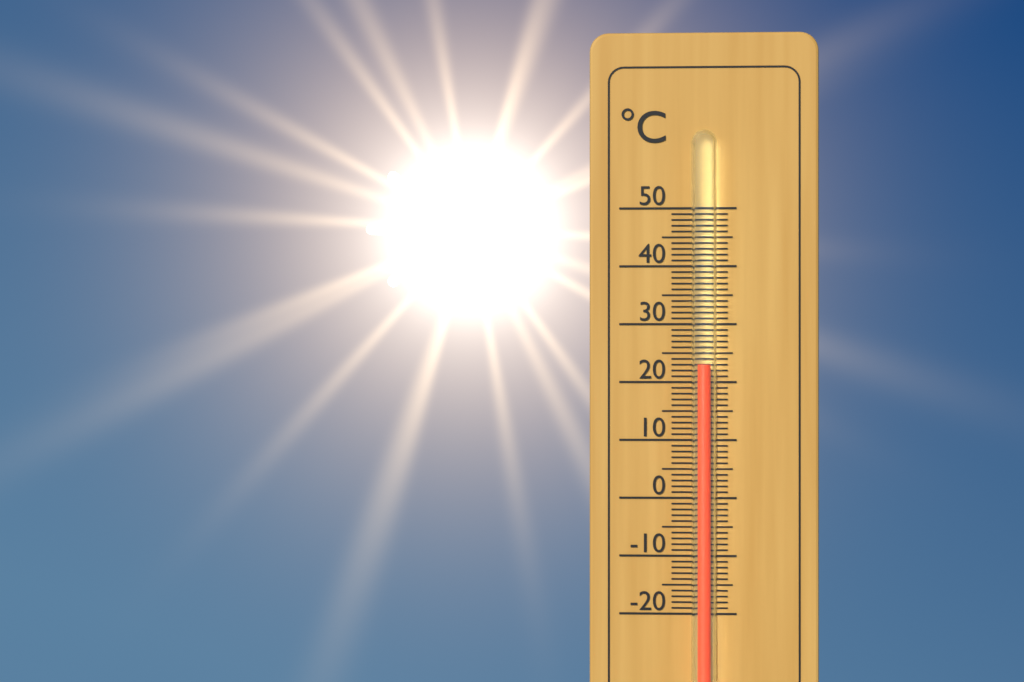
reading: 23 °C
